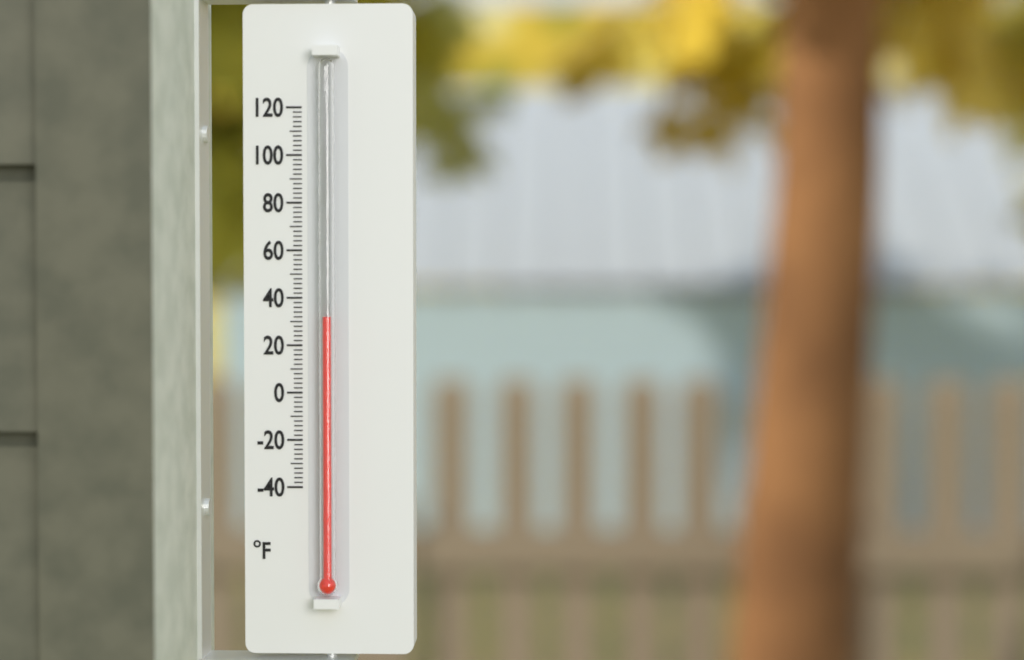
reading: 32 °F
